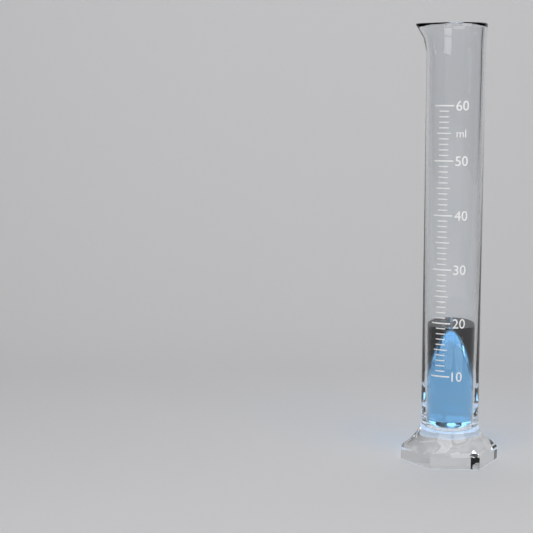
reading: 19 ml
